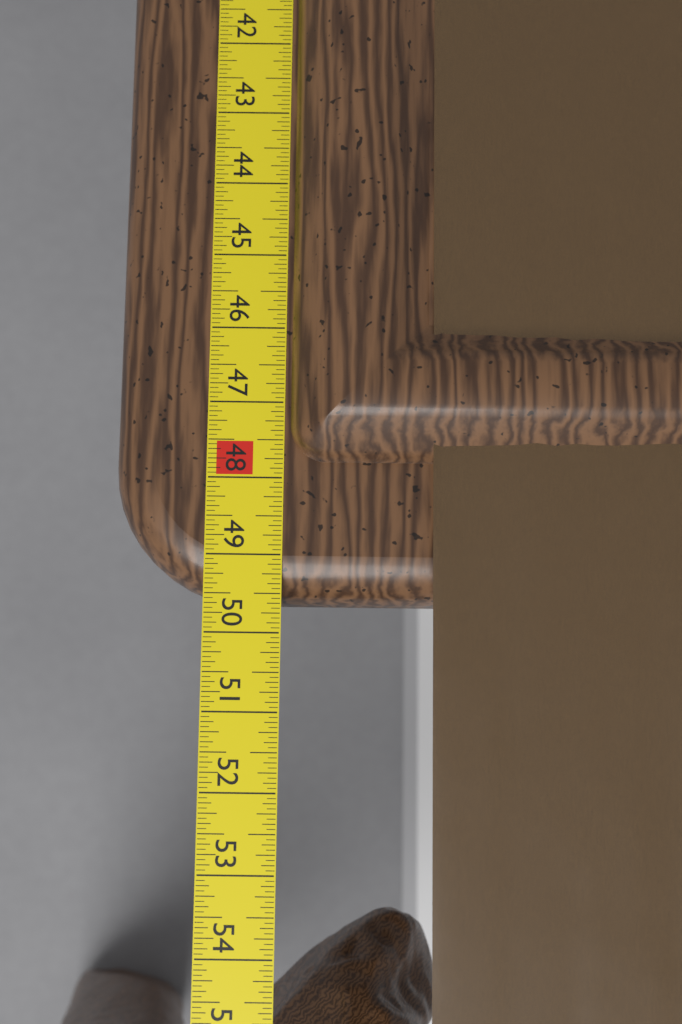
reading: 49.5625 in
